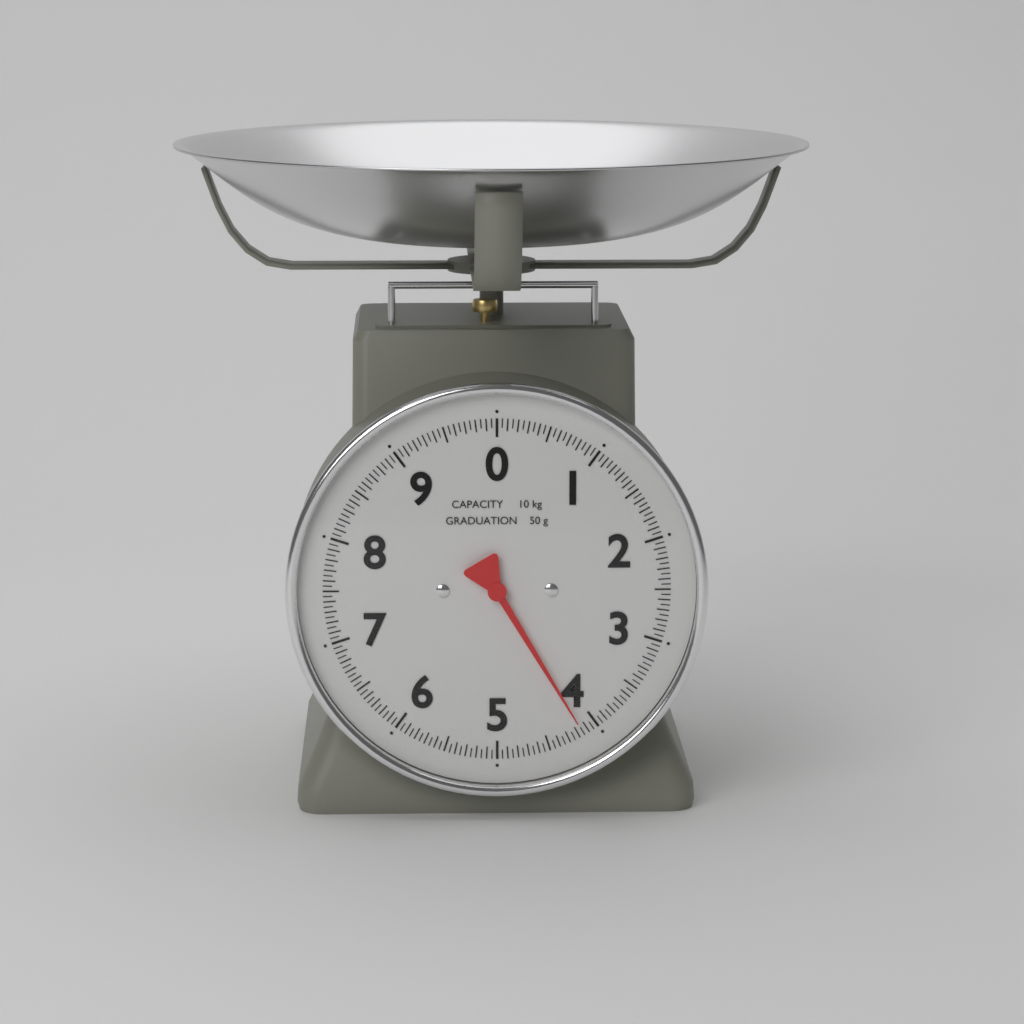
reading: 4.15 kg
